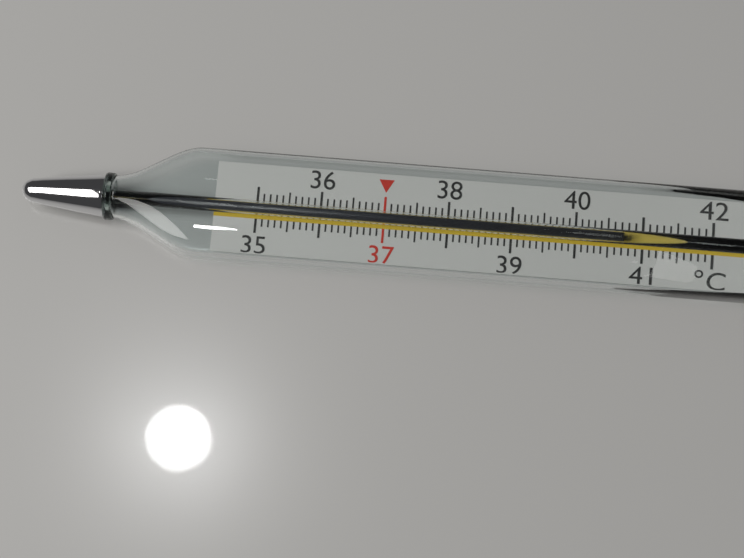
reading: 40.7 °C
